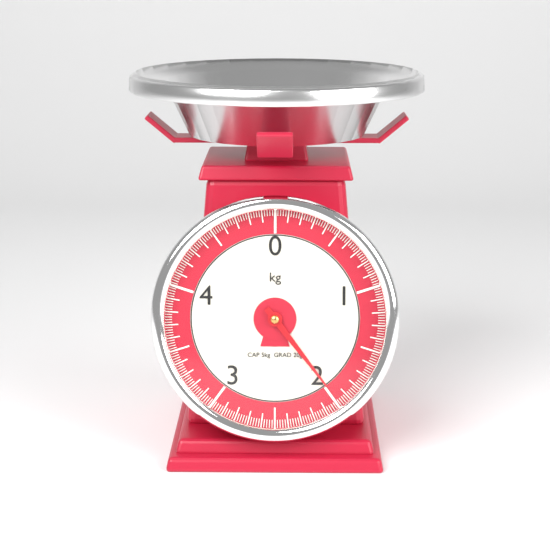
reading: 1.98 kg
